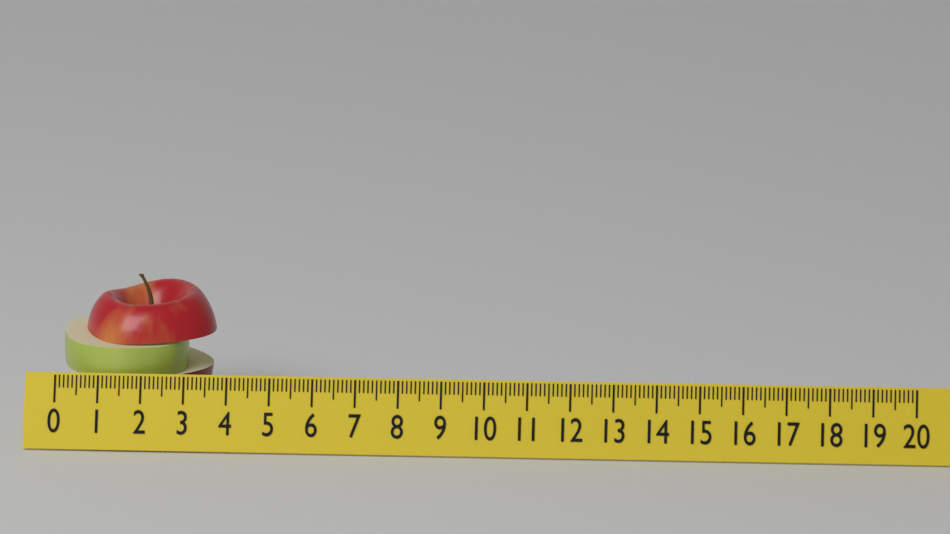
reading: 3.6 (no unit)
